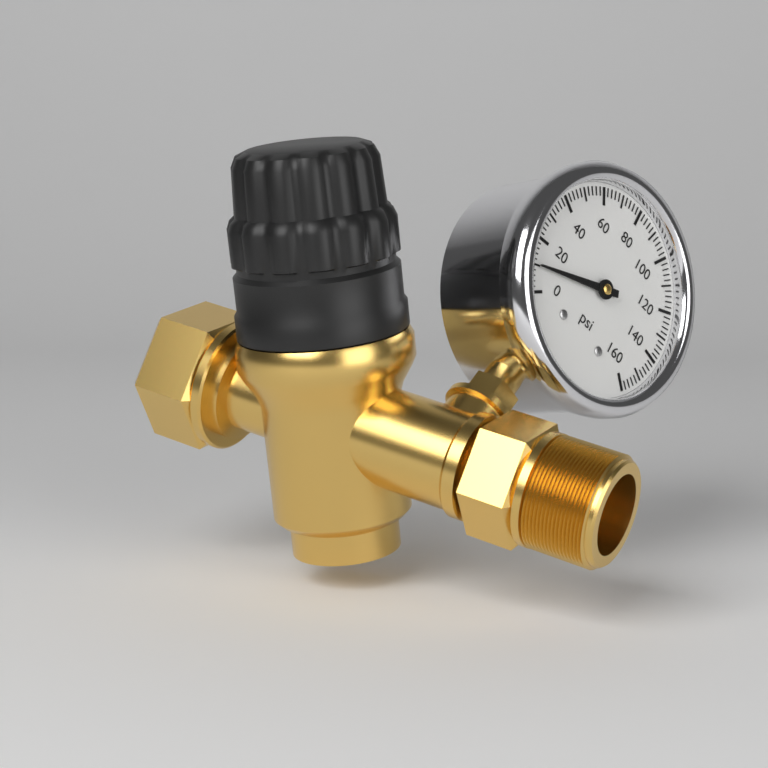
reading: 10 psi
